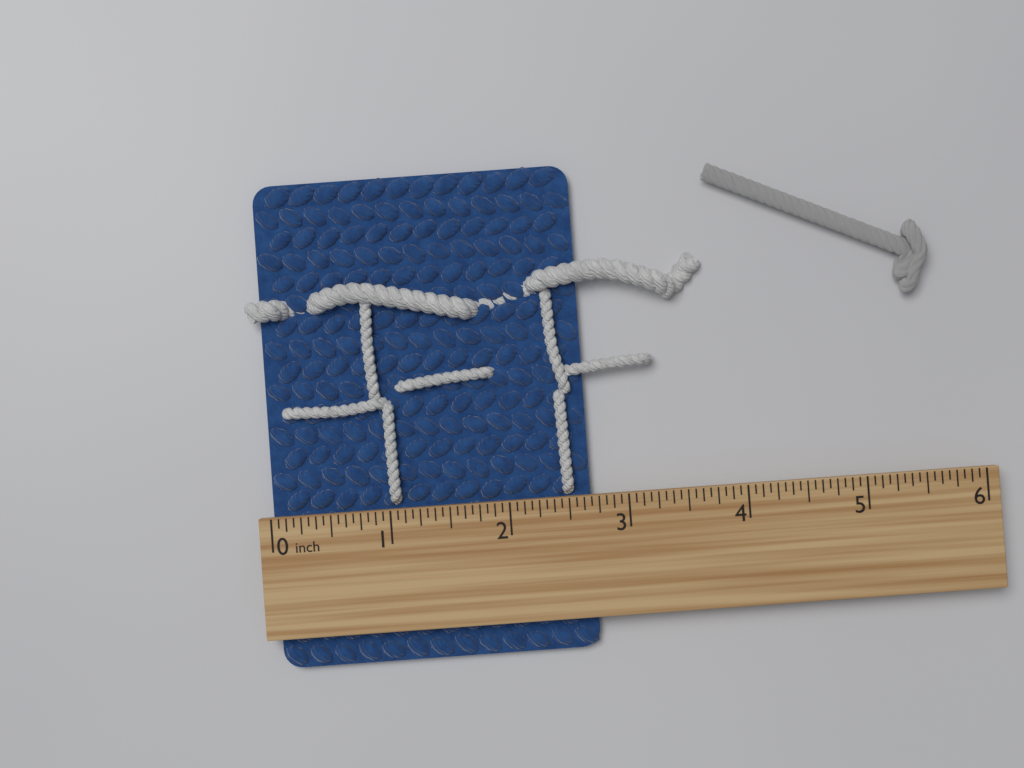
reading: 2.6875 inch
